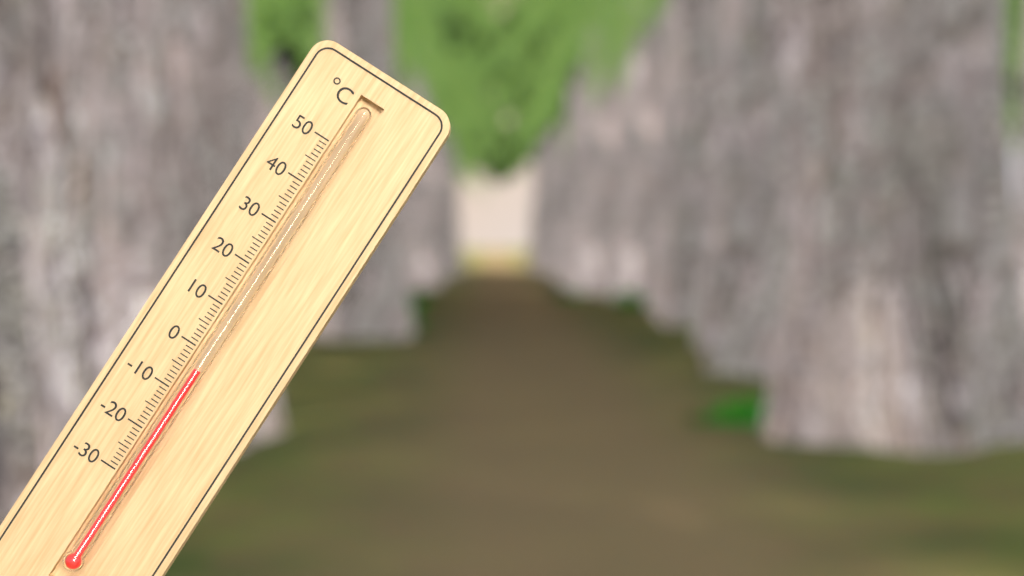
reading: -4 °C
